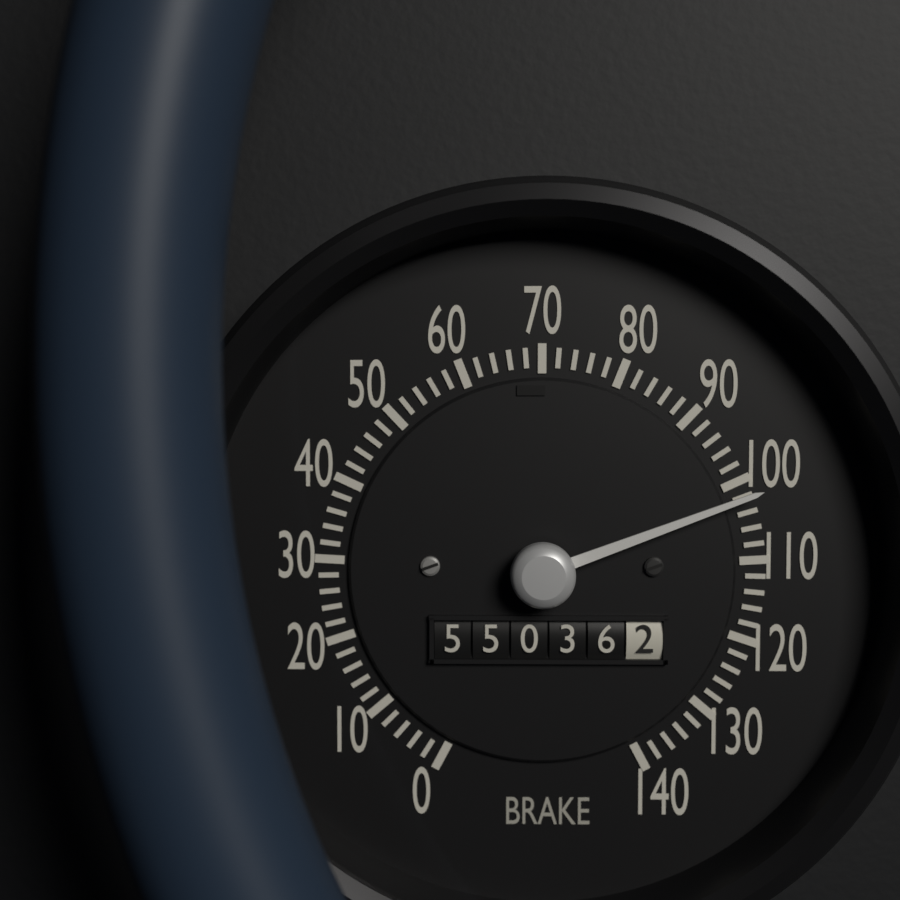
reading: 102 (no unit)
